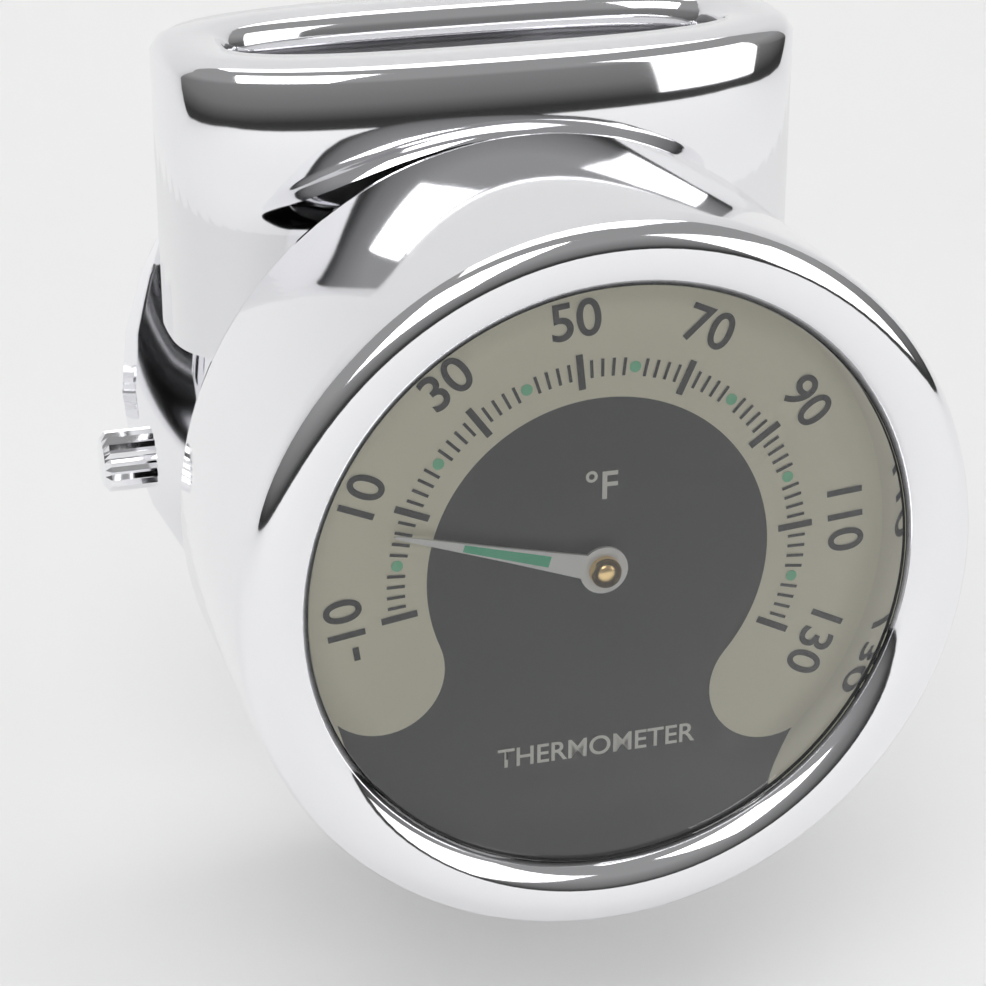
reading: 6 °F
